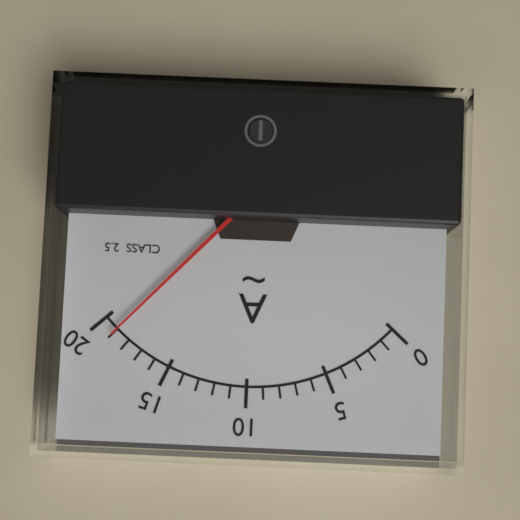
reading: 19 A
